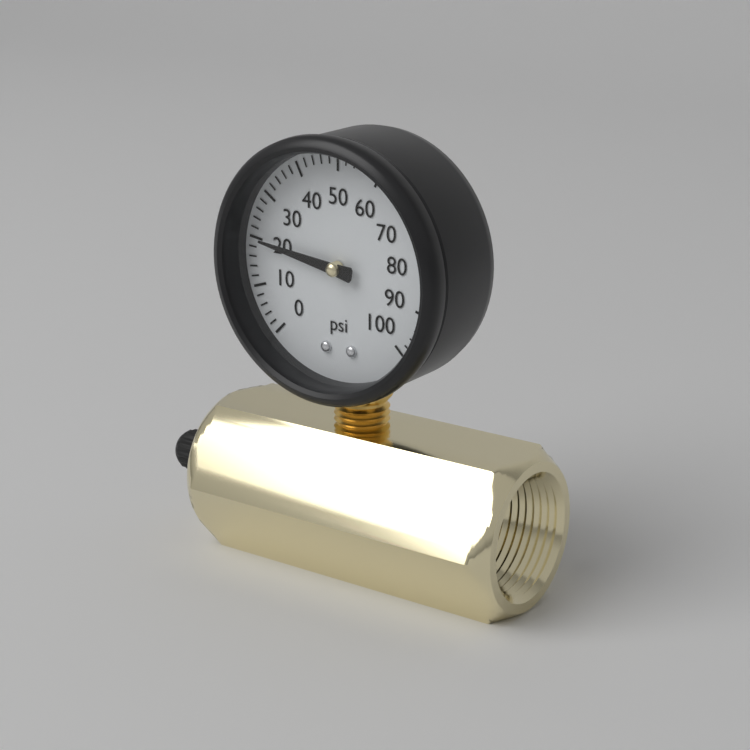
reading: 20 psi
